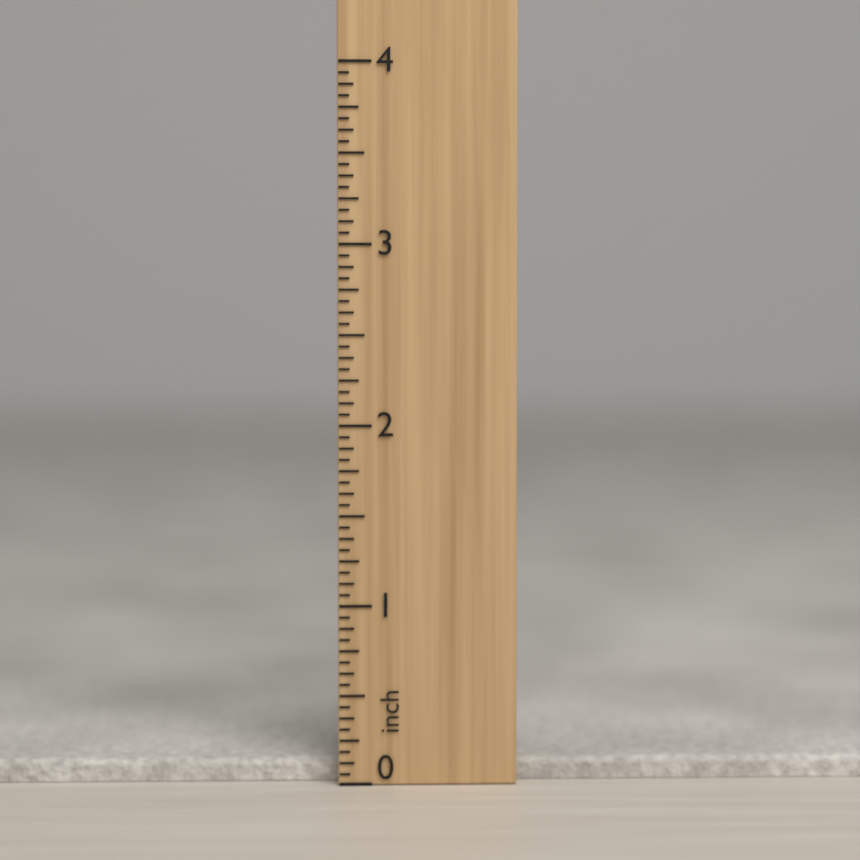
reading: 0.1250 inch
